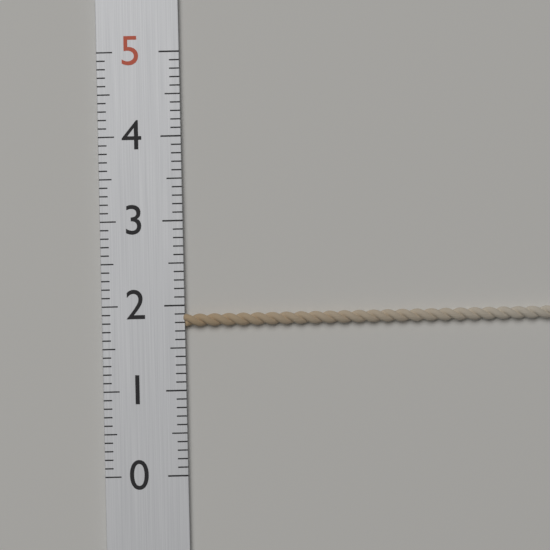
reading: 1.9 (no unit)
